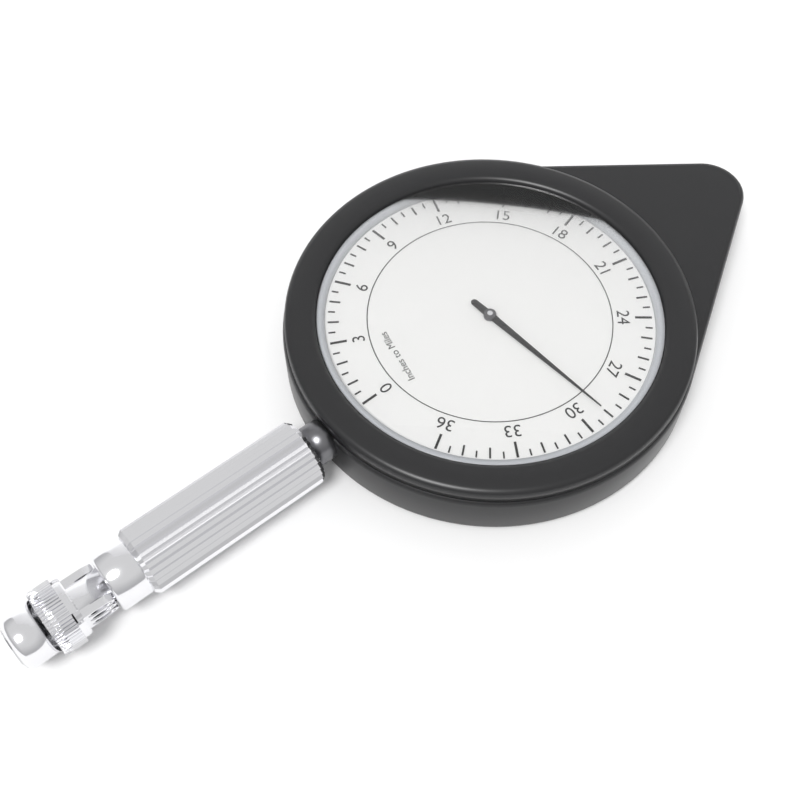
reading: 29.0 miles
